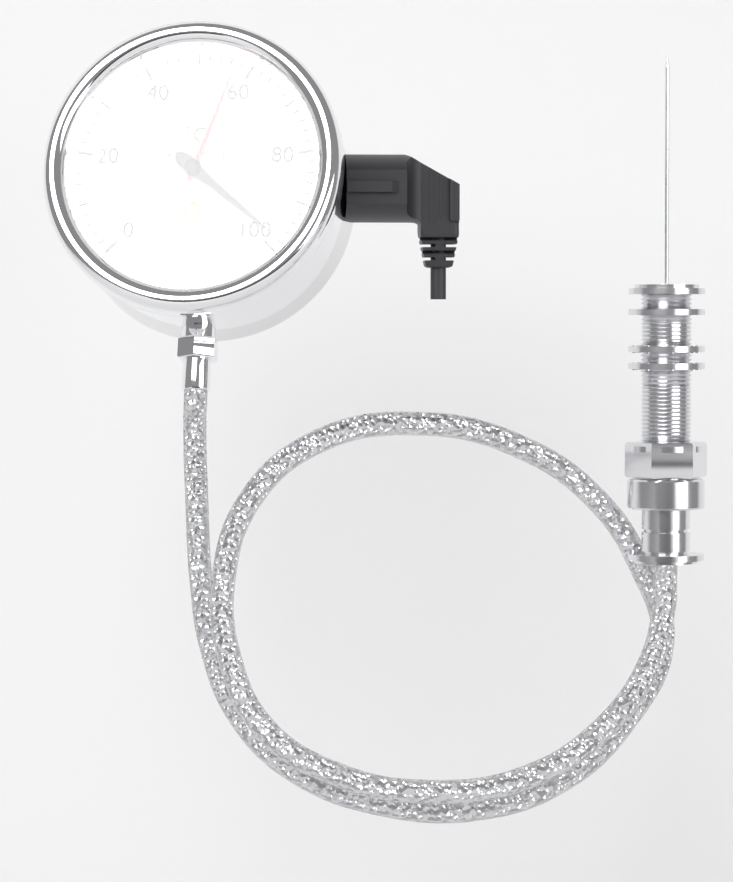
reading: 98 °C
